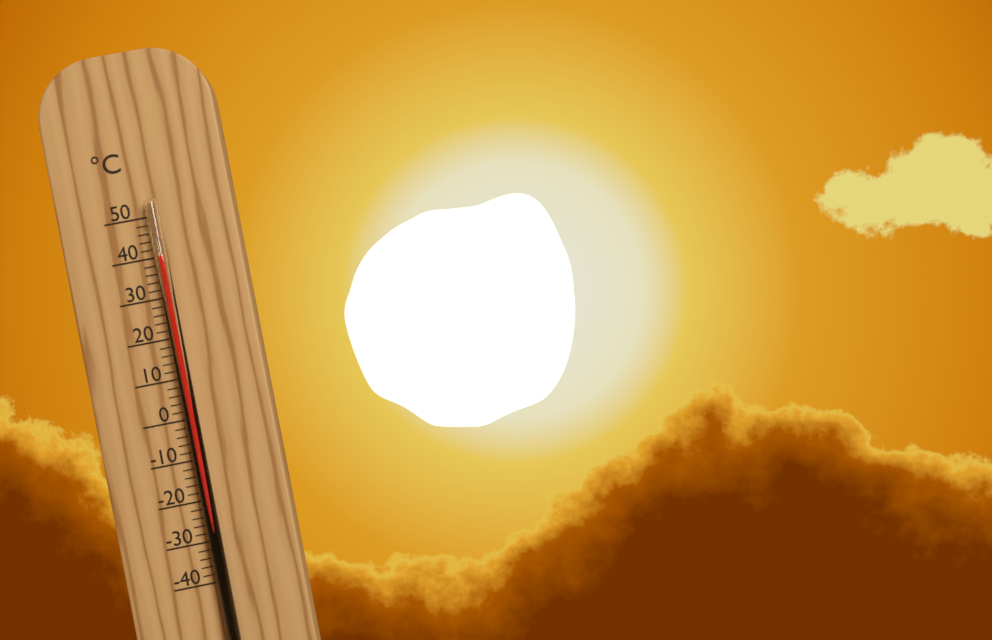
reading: 40 °C
